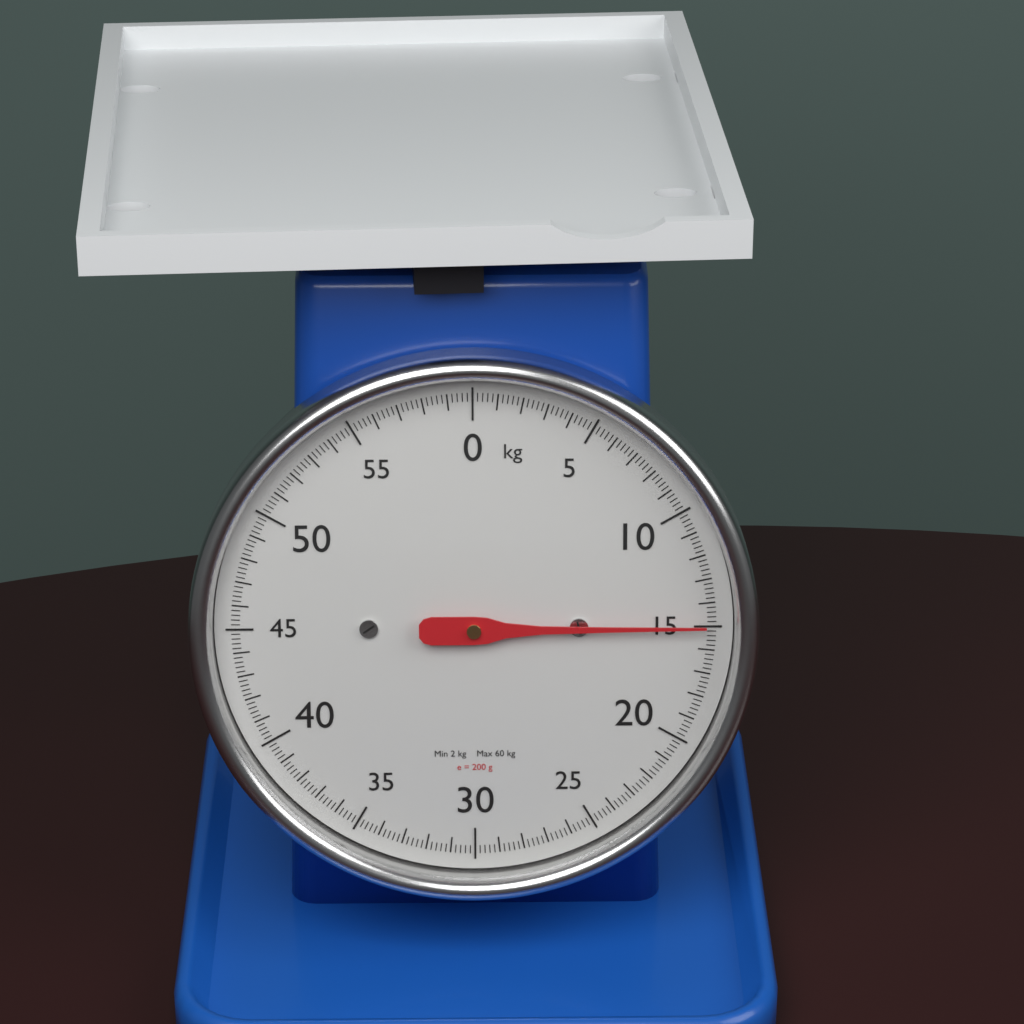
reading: 15.0 kg
